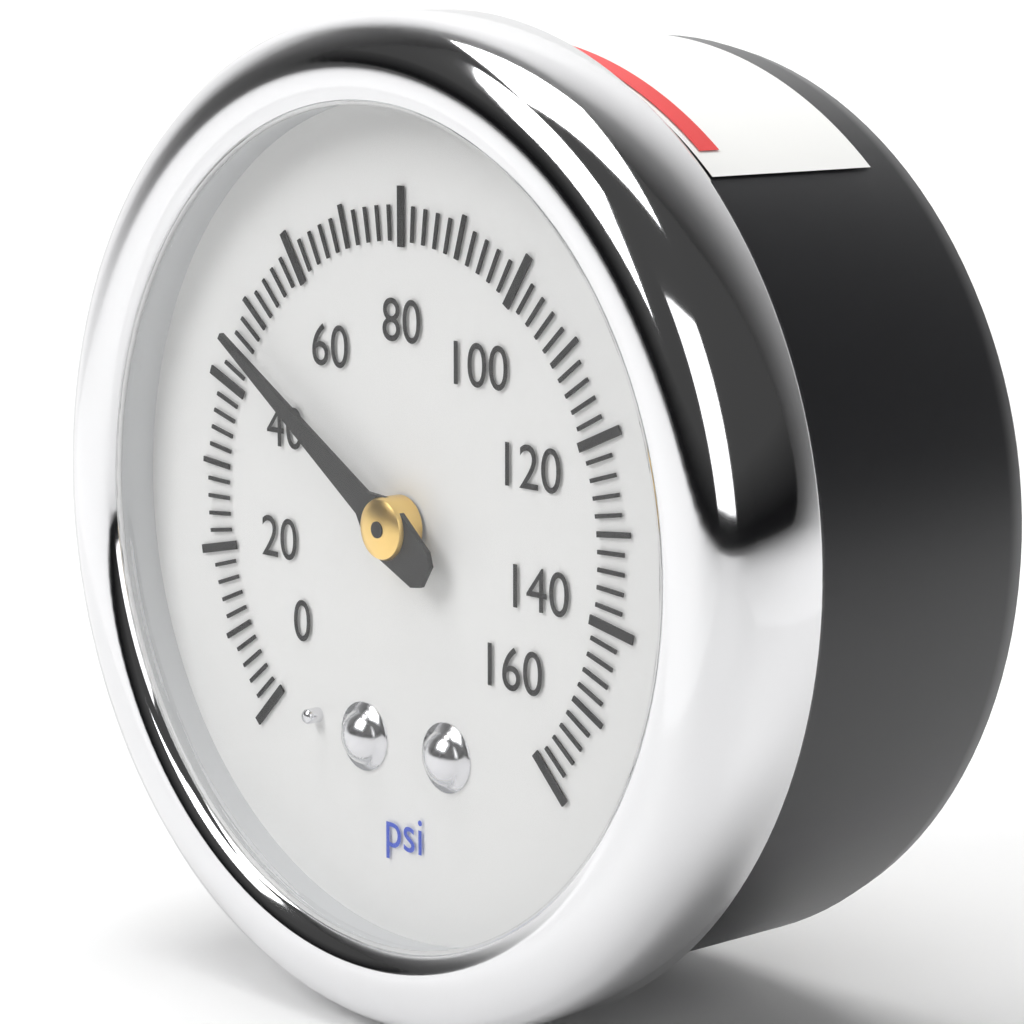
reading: 46 psi
